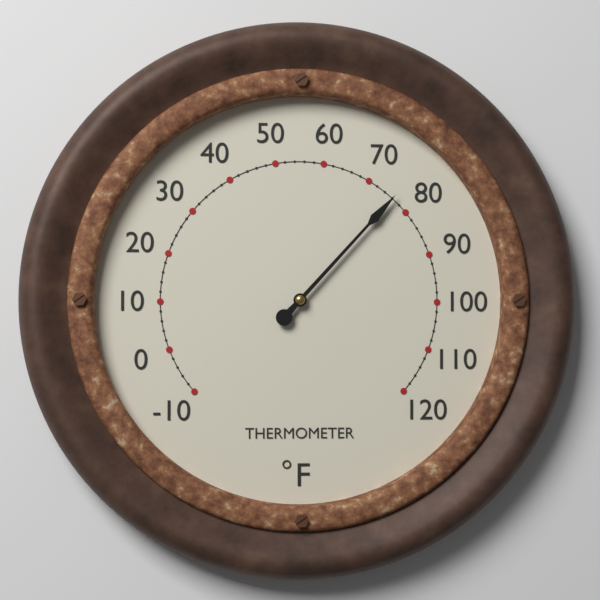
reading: 76 °F
